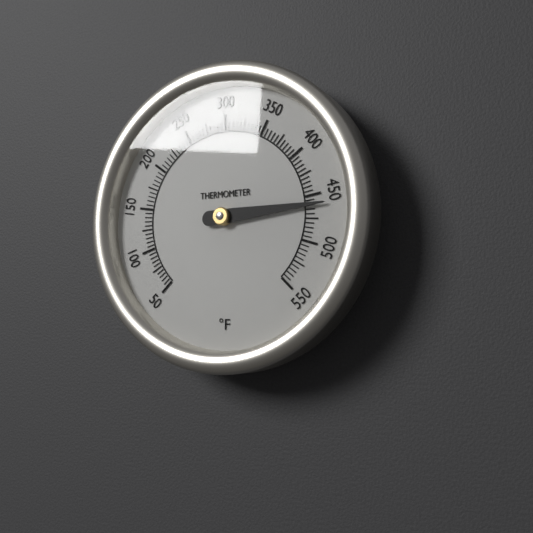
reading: 460 °F
